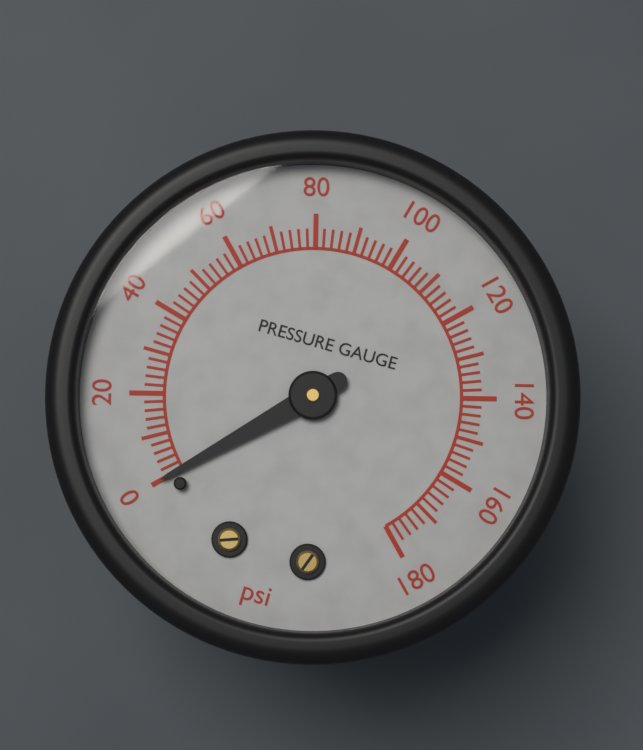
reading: 0 psi
